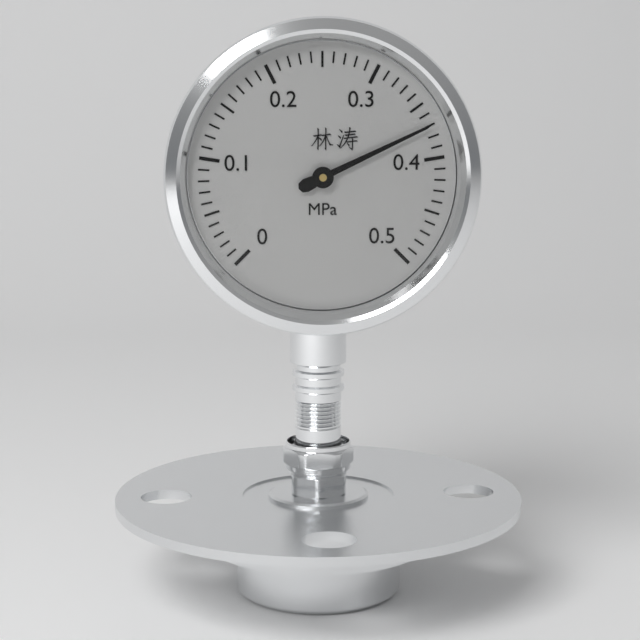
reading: 0.37 MPa
